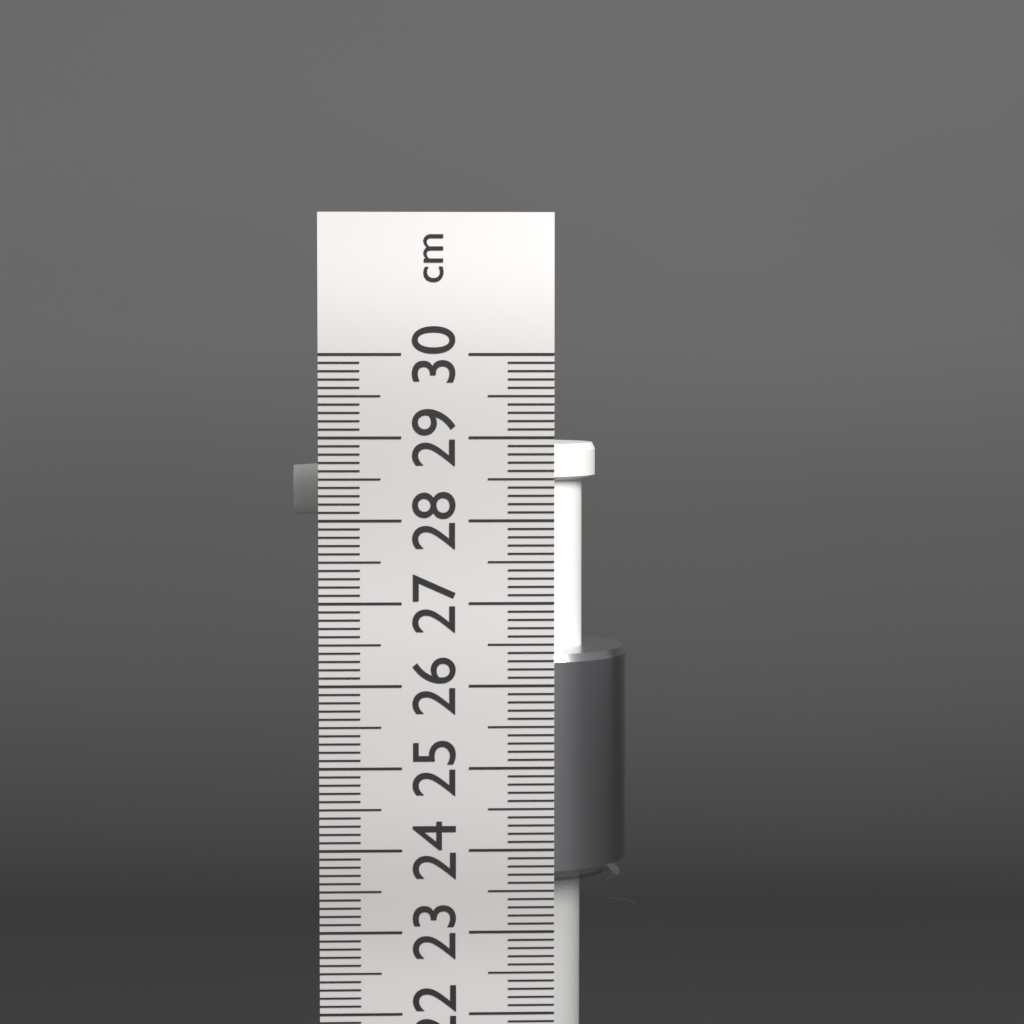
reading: 28.8 cm
